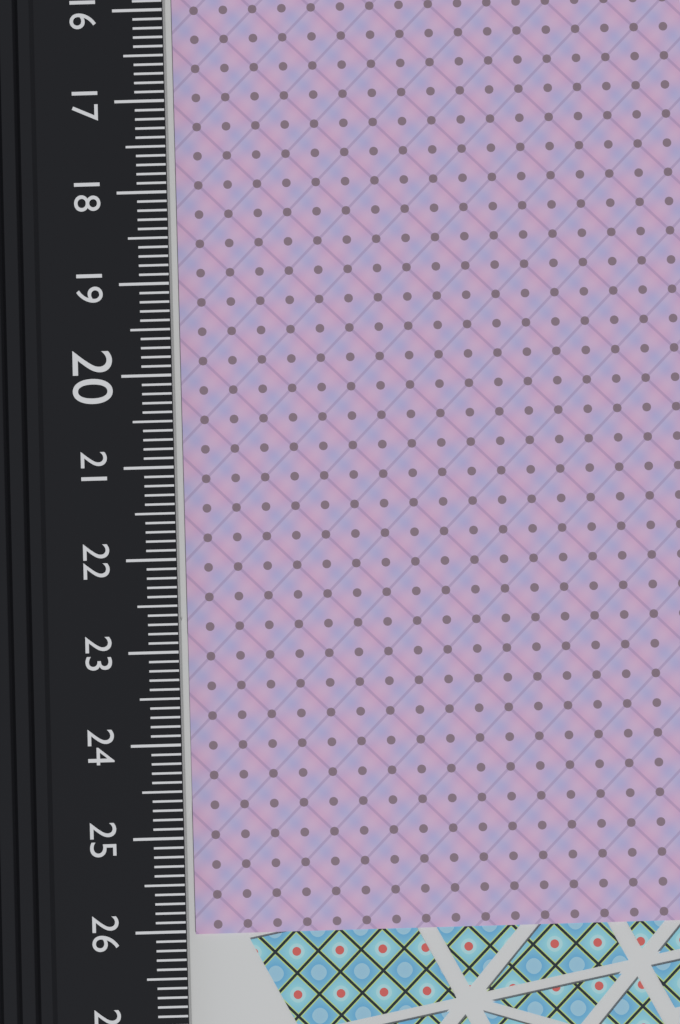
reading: 26.1 cm
